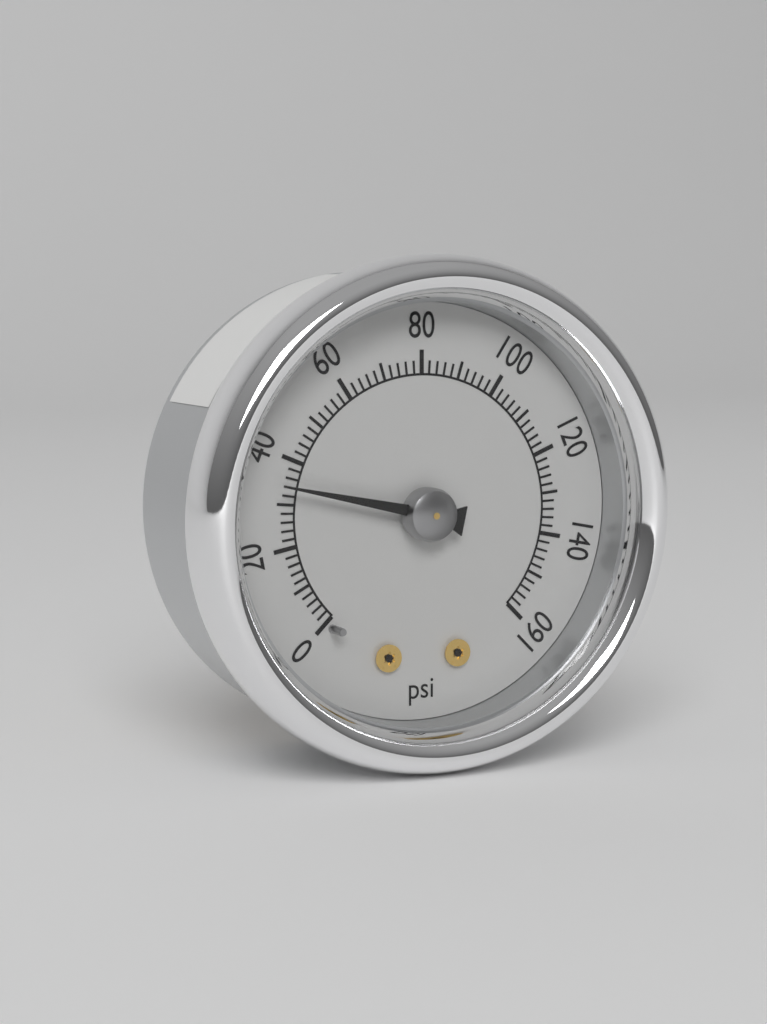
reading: 34 psi
